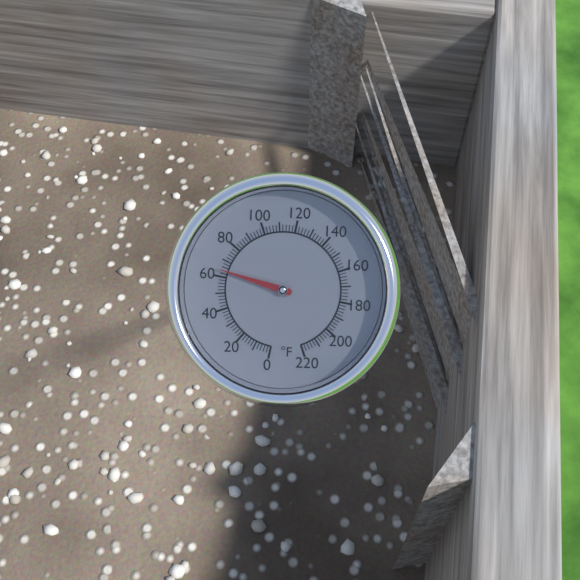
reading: 64 °F
